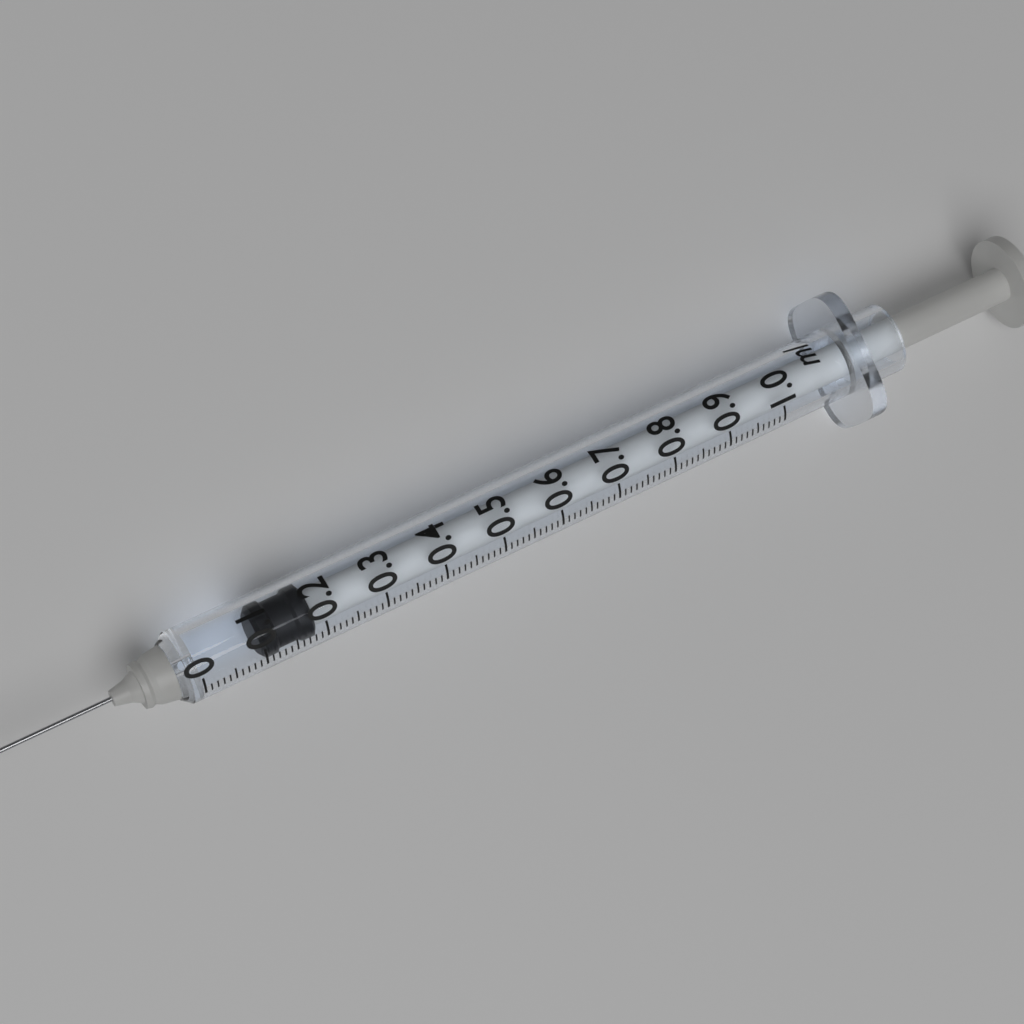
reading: 0.10 ml
